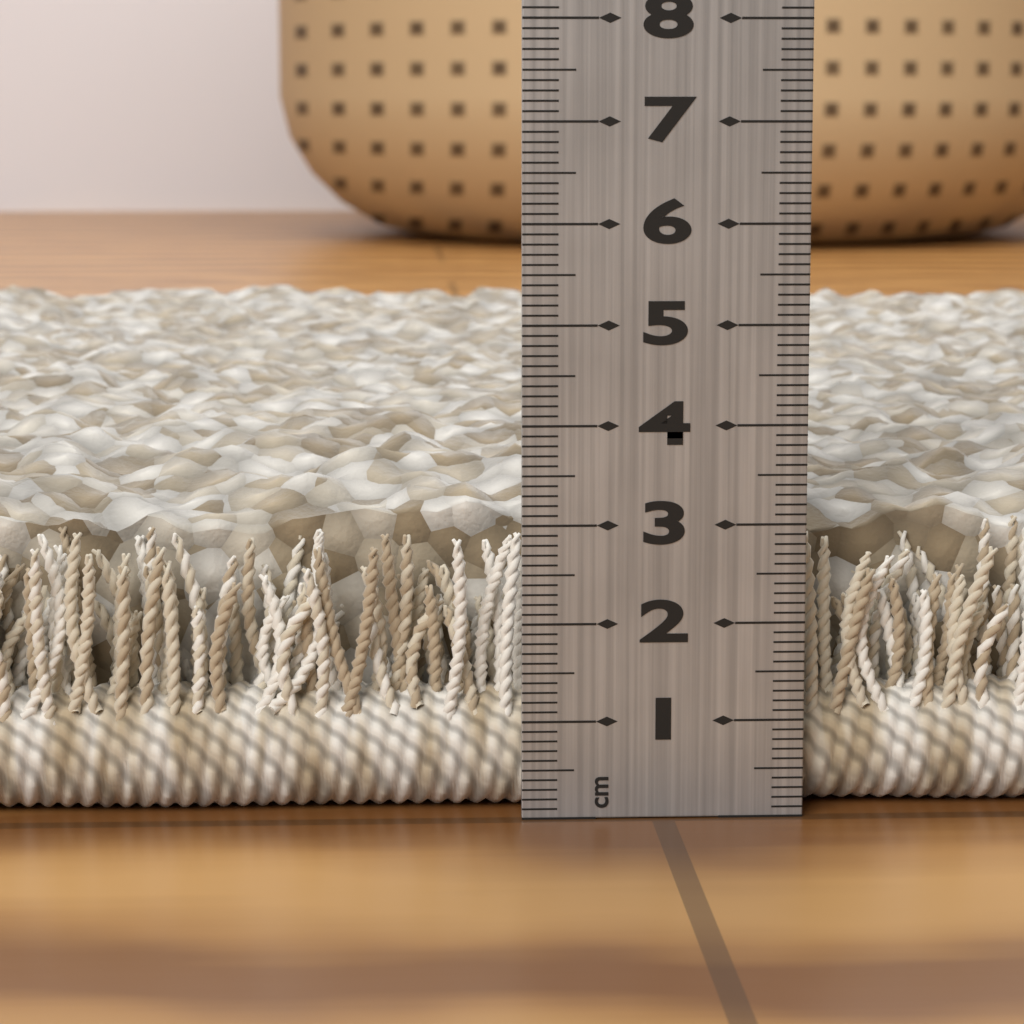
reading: 3.6 cm
